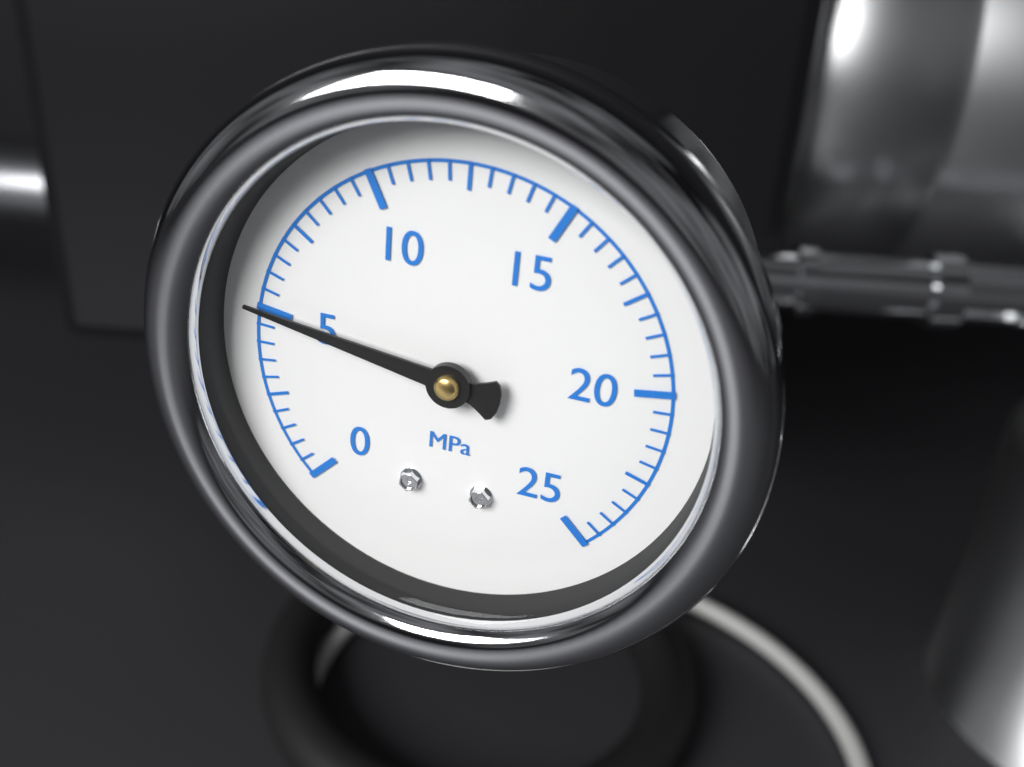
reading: 5.0 MPa
